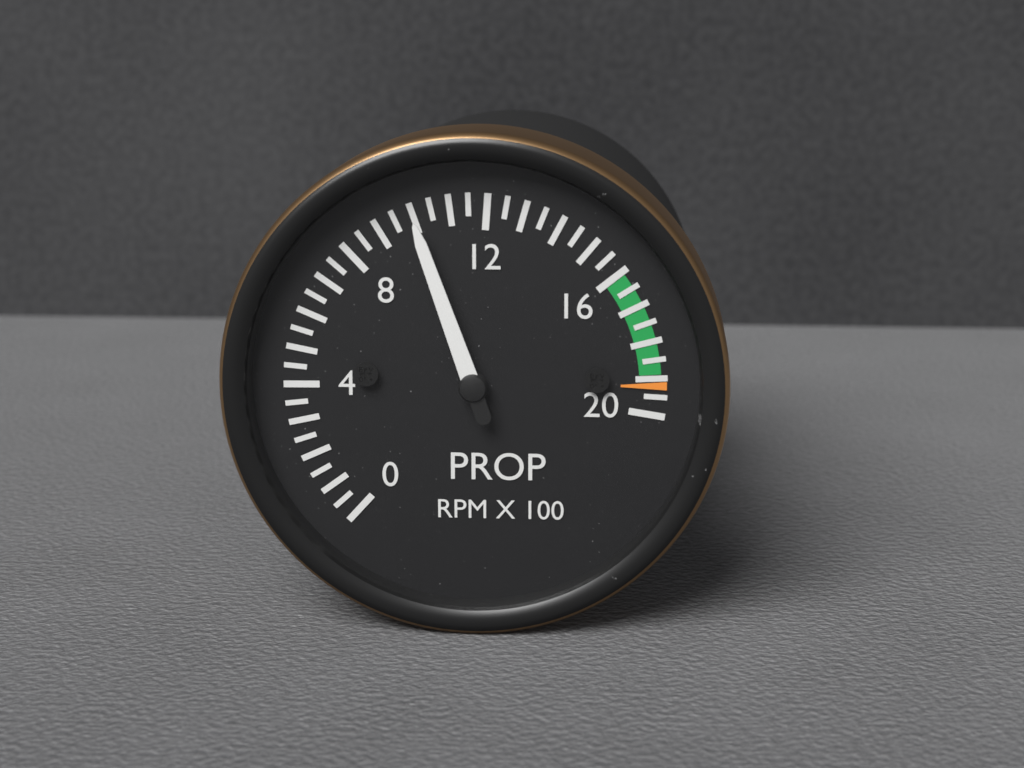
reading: 10.0 RPM X 100
